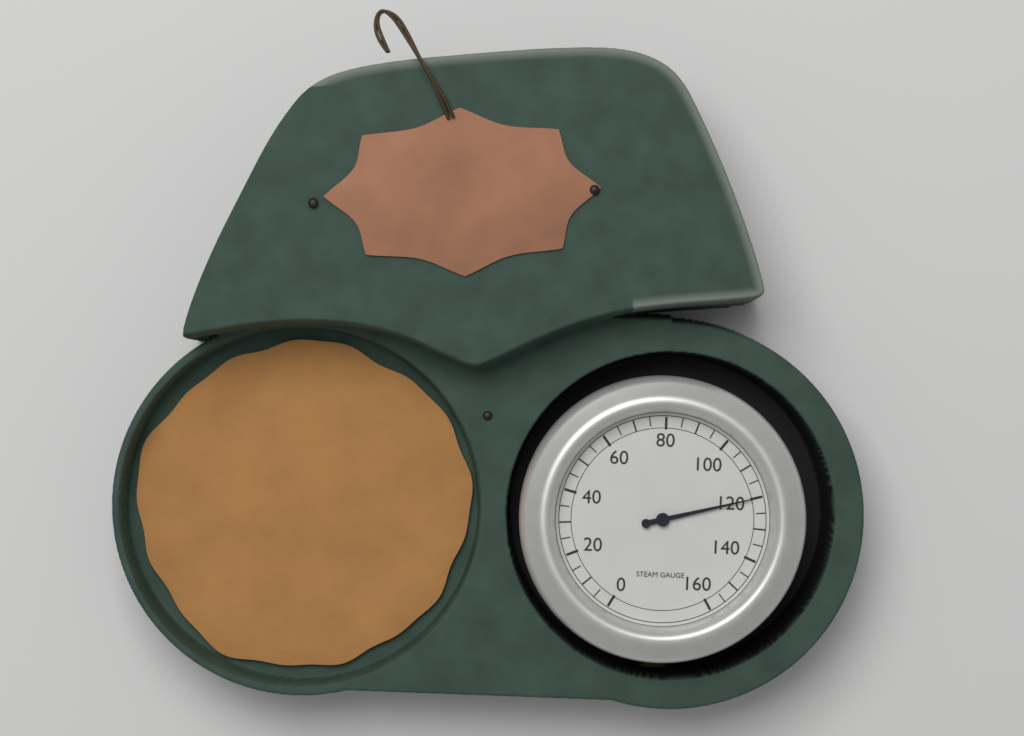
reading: 120 (no unit)
